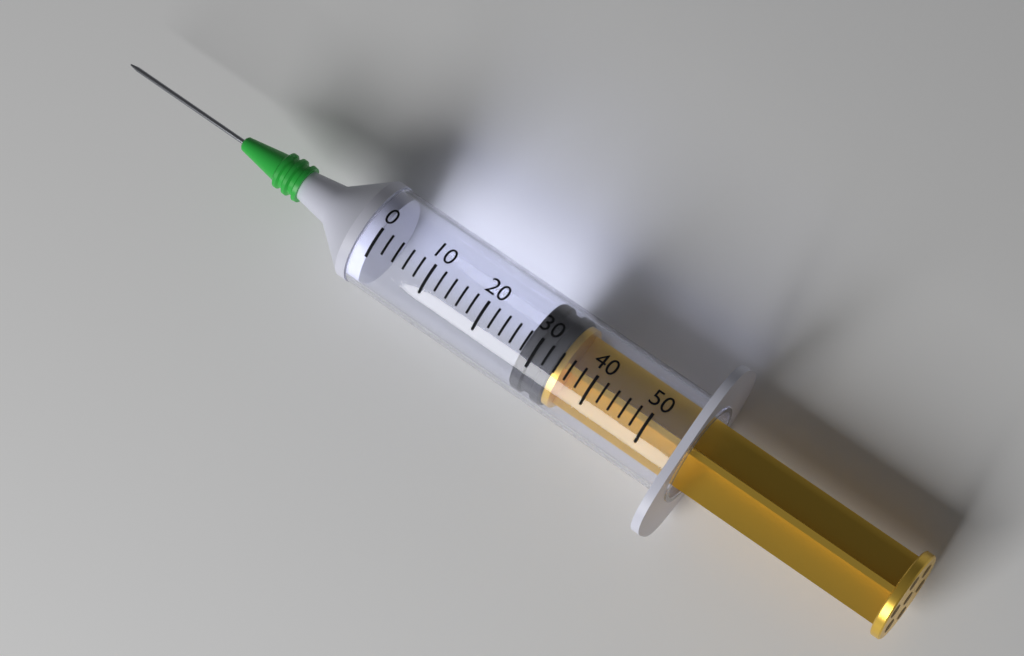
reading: 28 (no unit)
